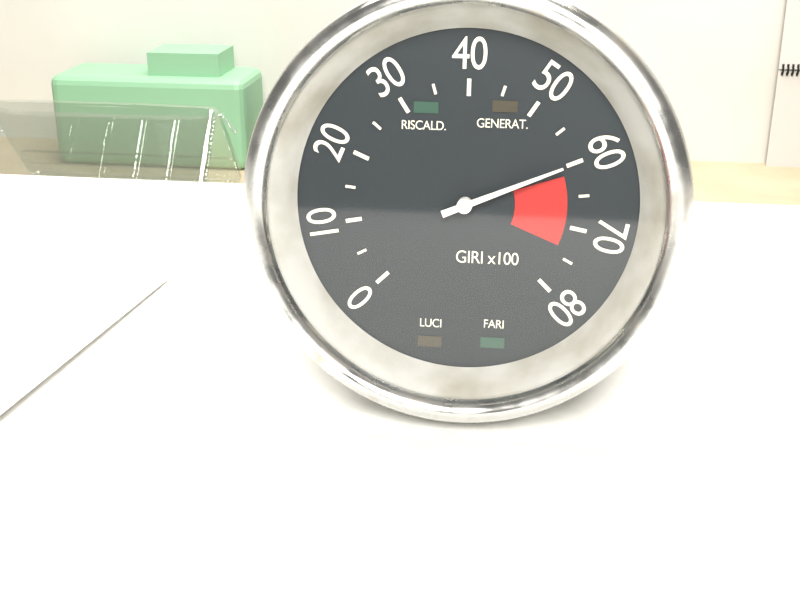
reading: 6000 giri
